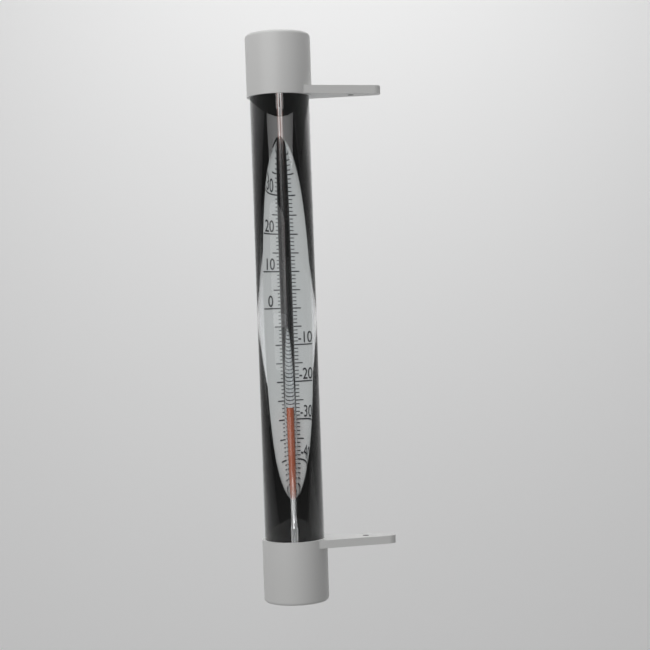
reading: -28 °C
